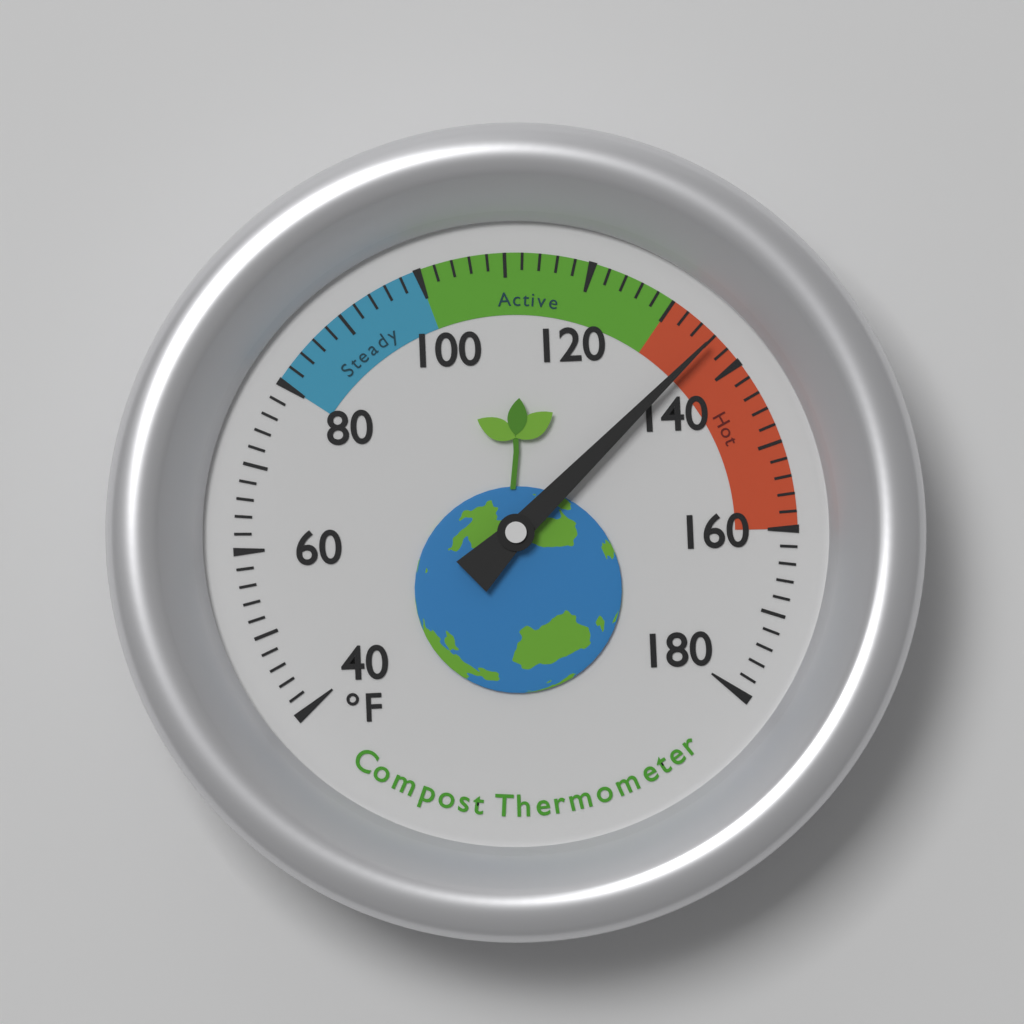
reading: 136 °F
